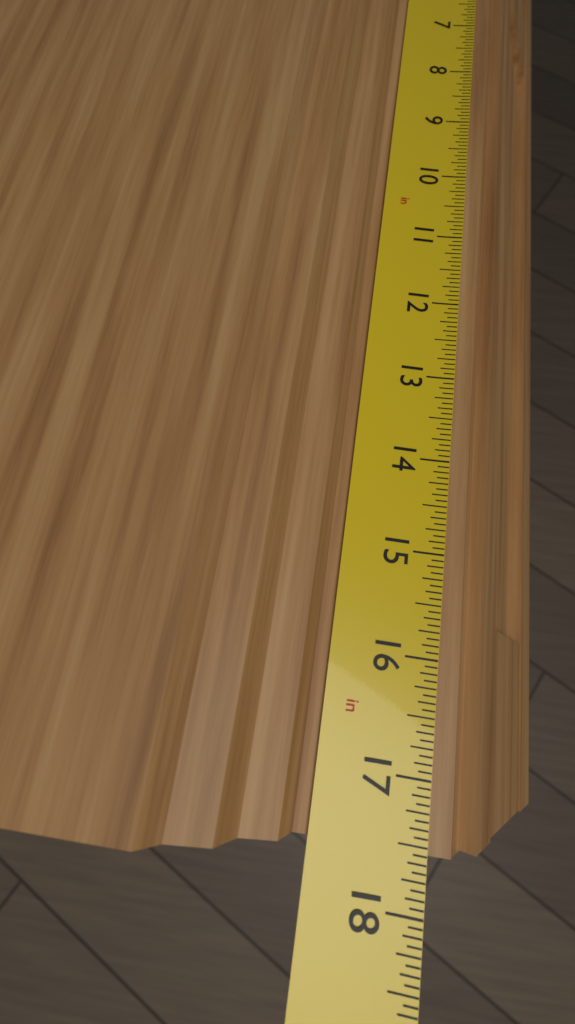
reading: 17.5625 in
